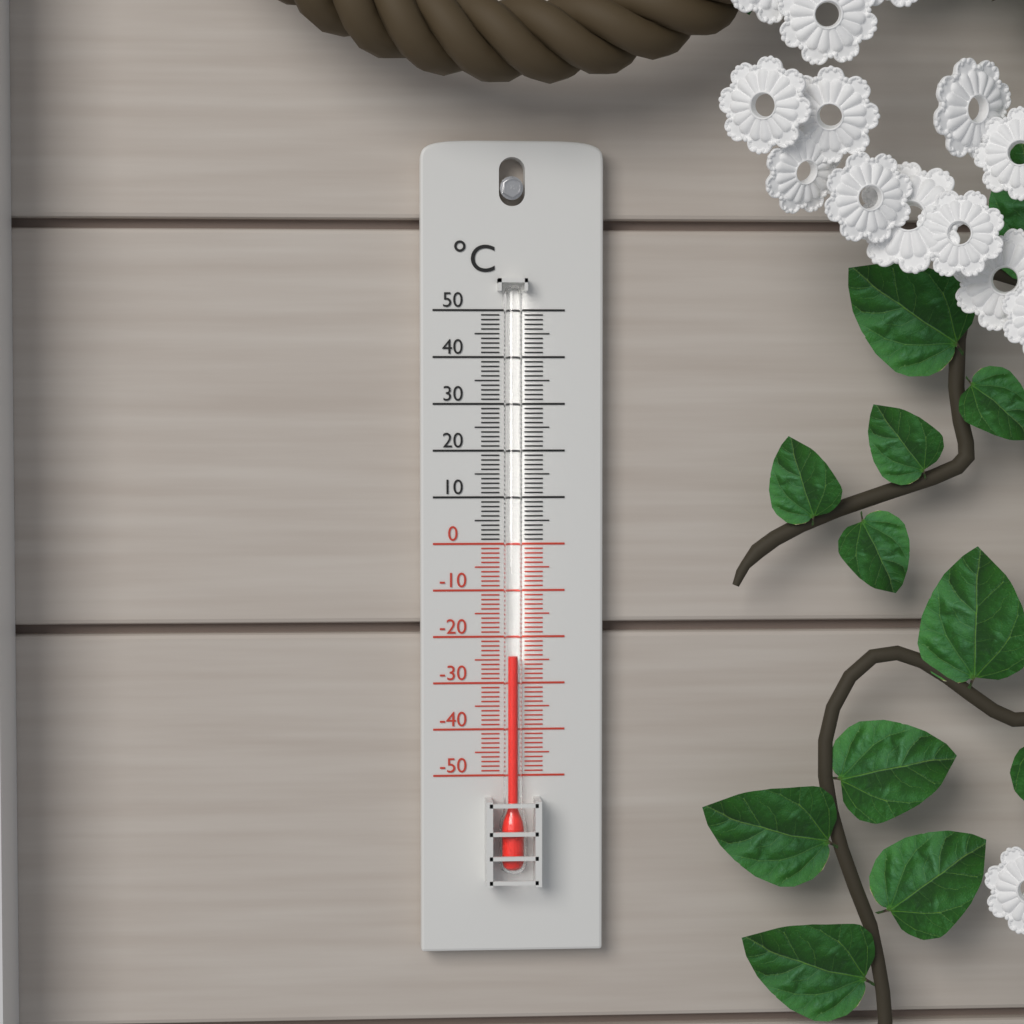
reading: -24 °C
